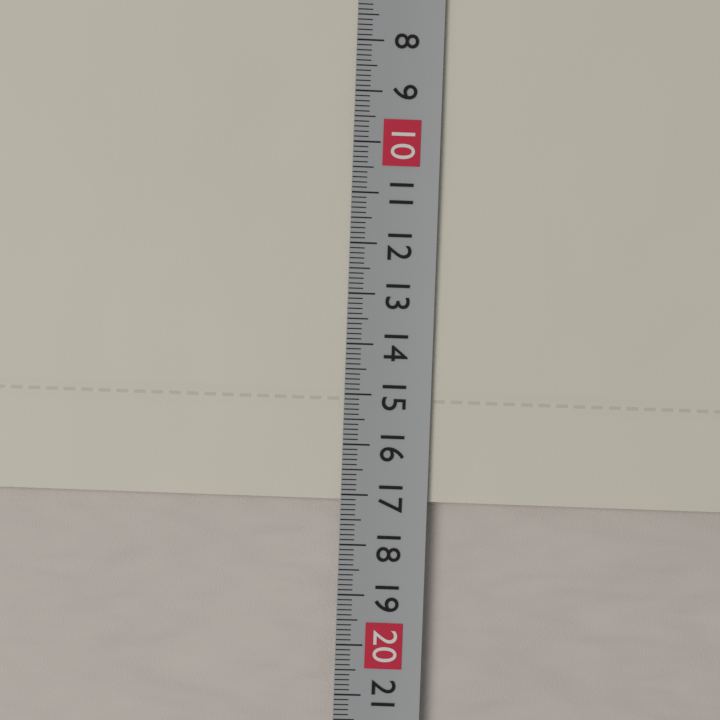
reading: 17.1 cm
